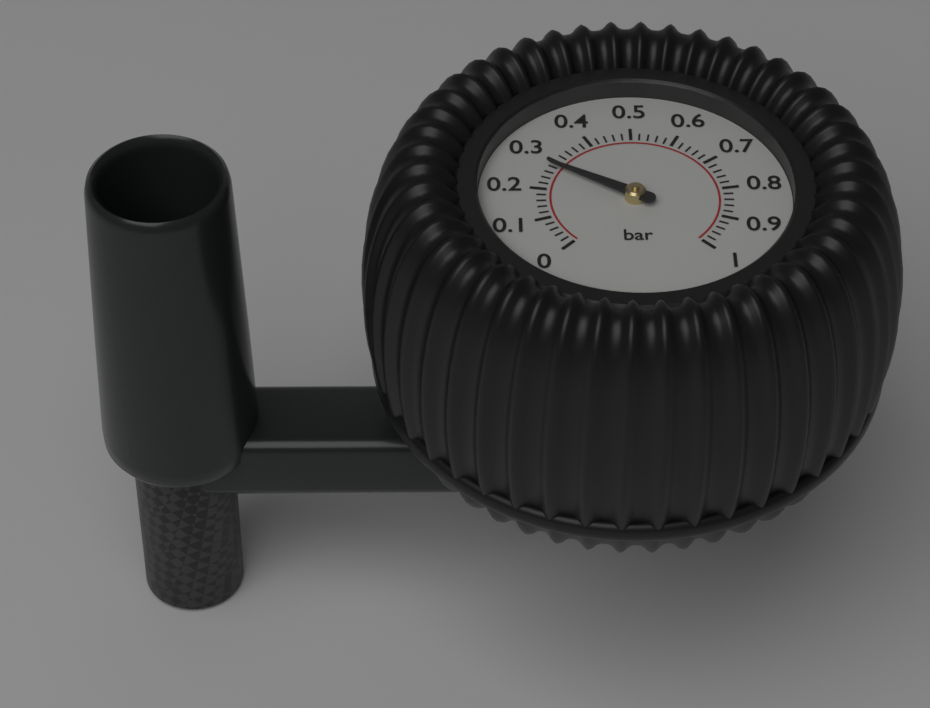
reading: 0.28 bar
